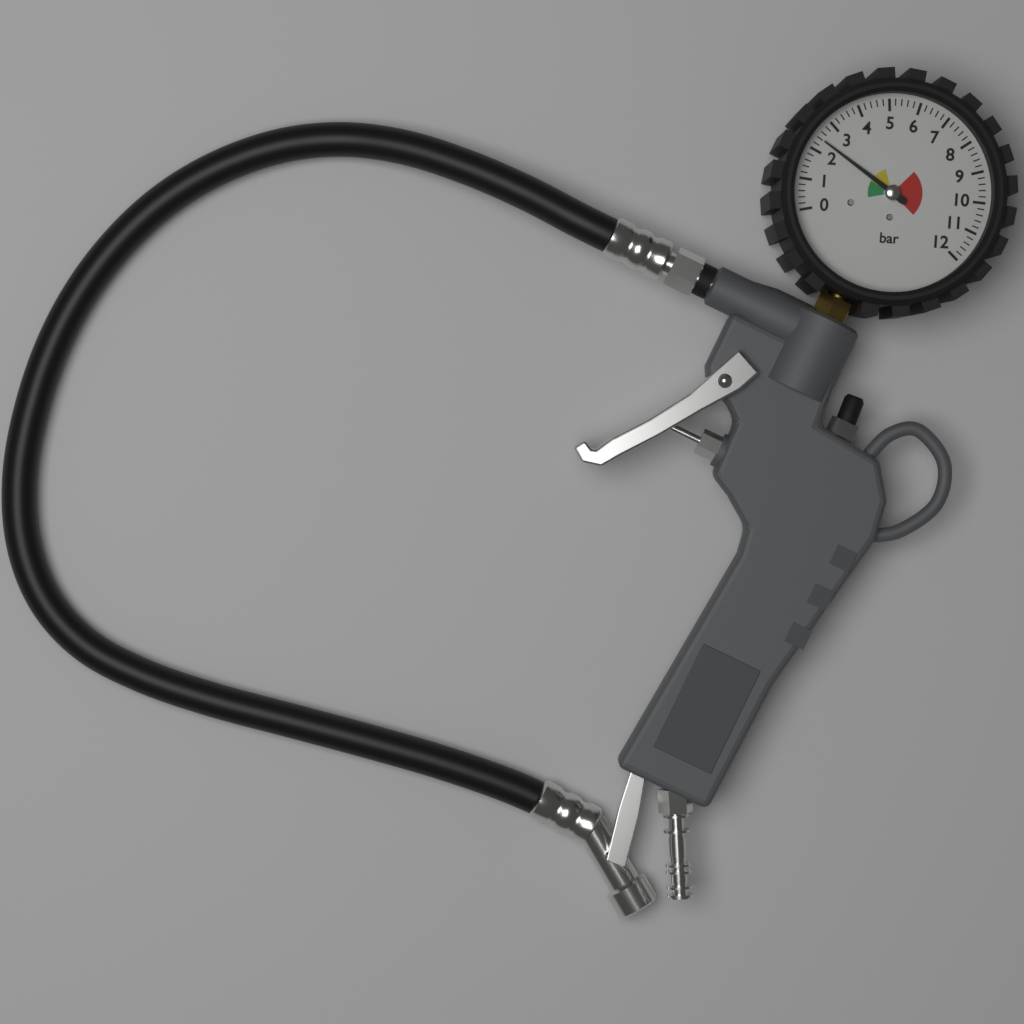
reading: 2.4 bar
